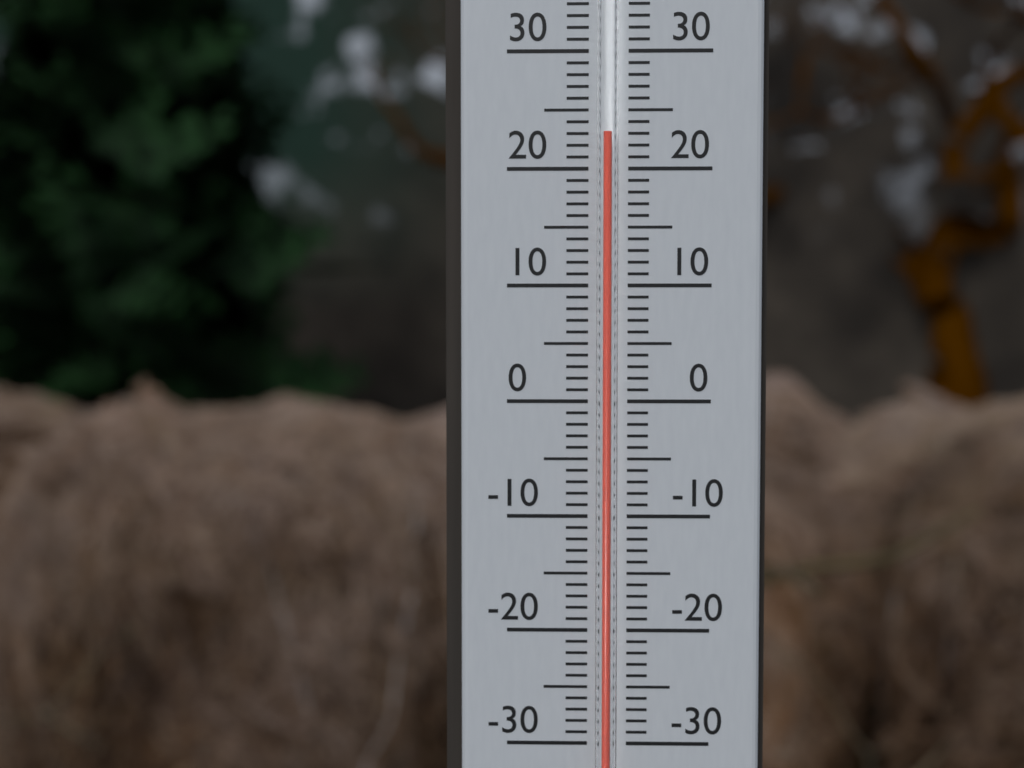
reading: 23 °C
